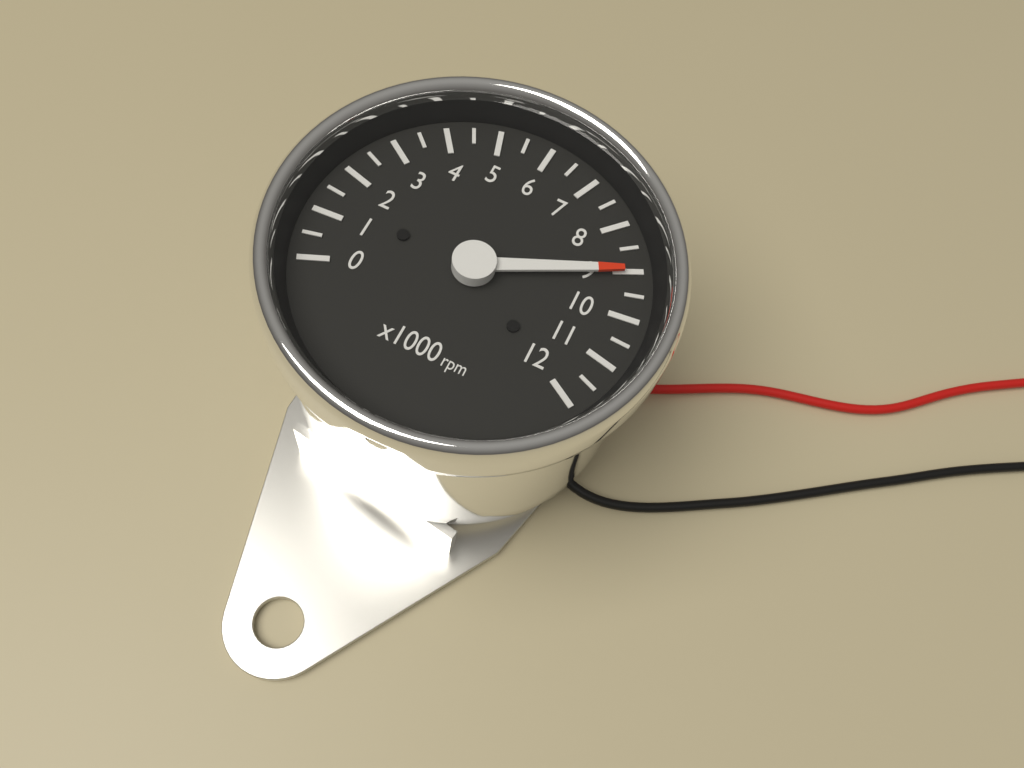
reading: 9000 rpm
